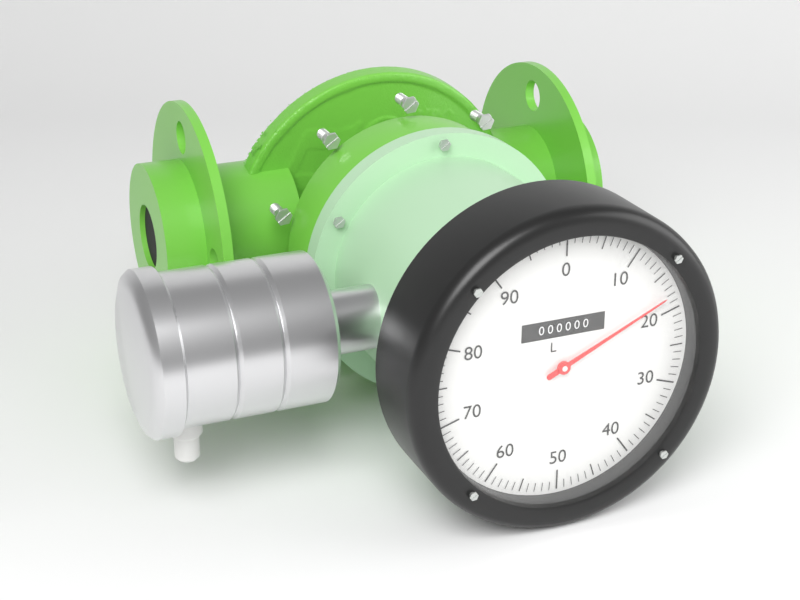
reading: 18 L
